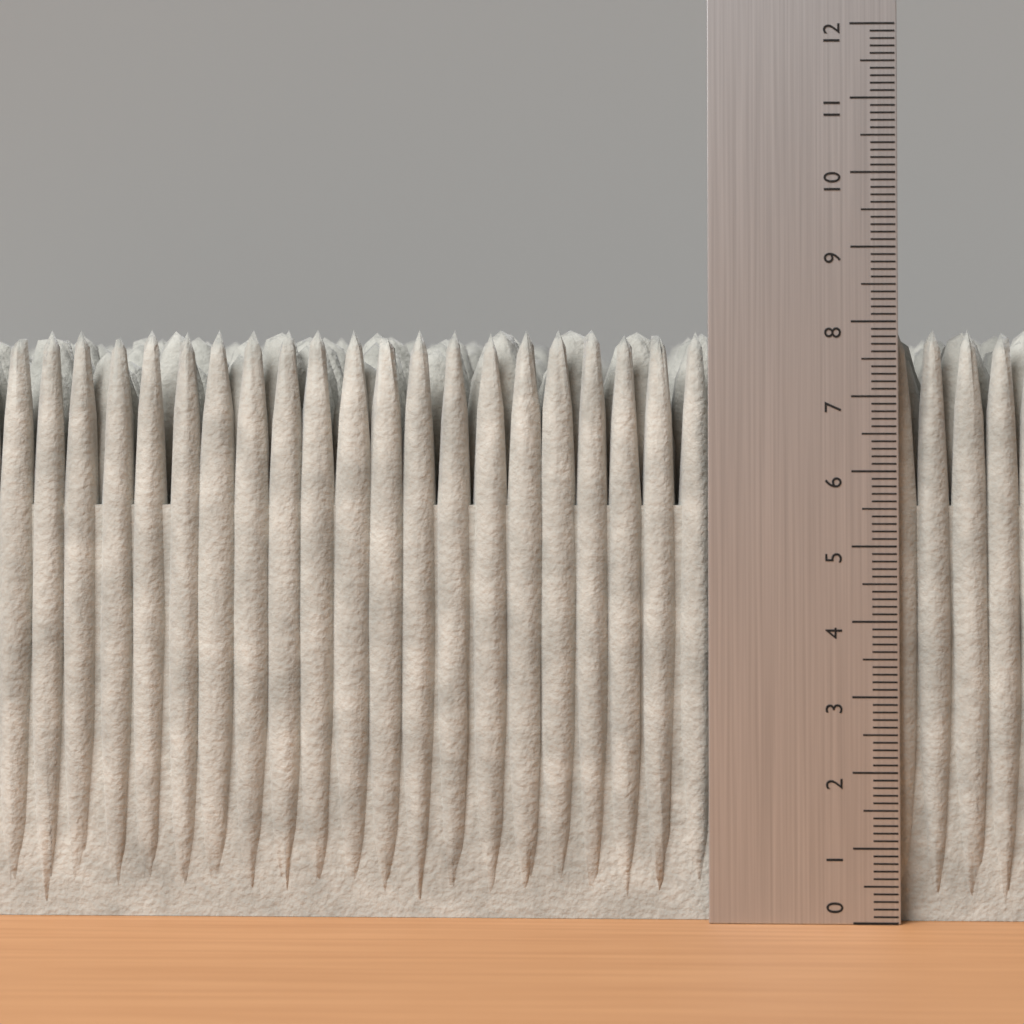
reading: 7.9 (no unit)
